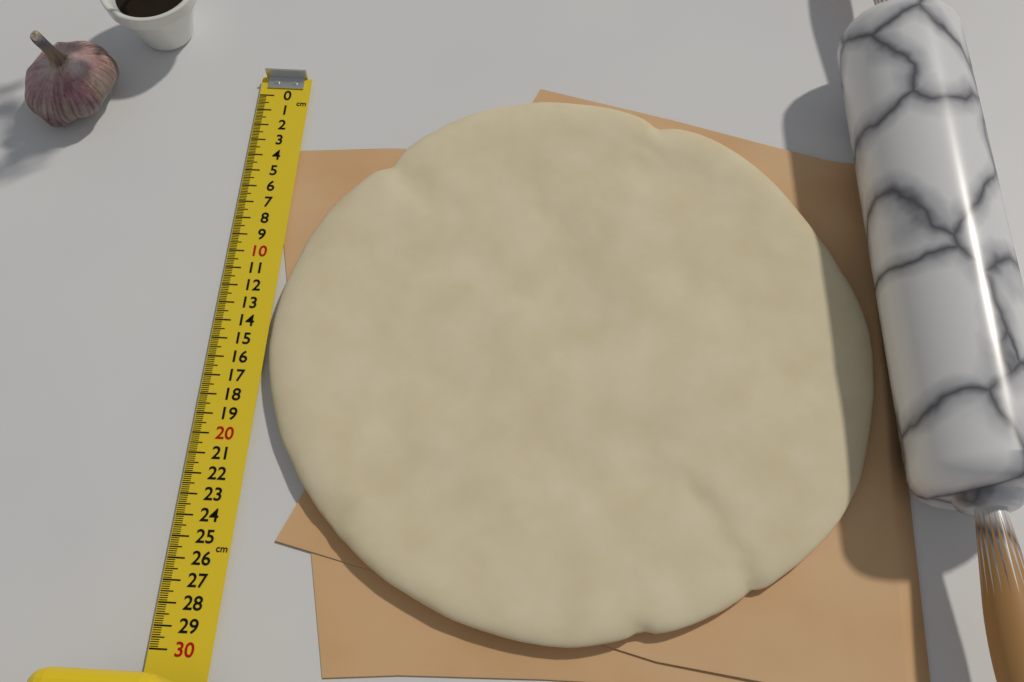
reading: 29.0 cm
